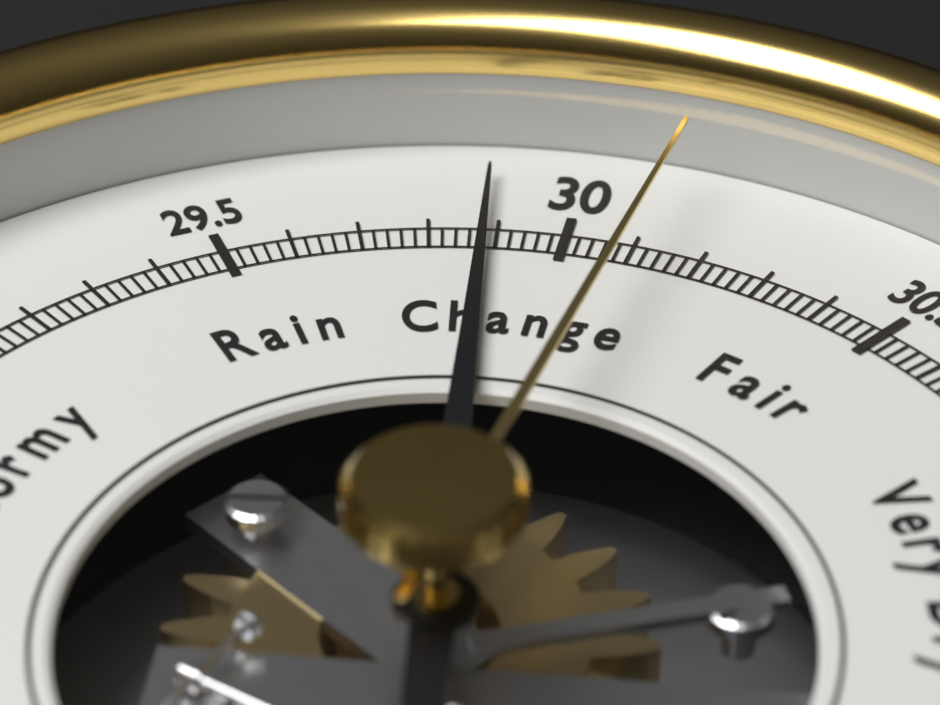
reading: 29.88 inHg
